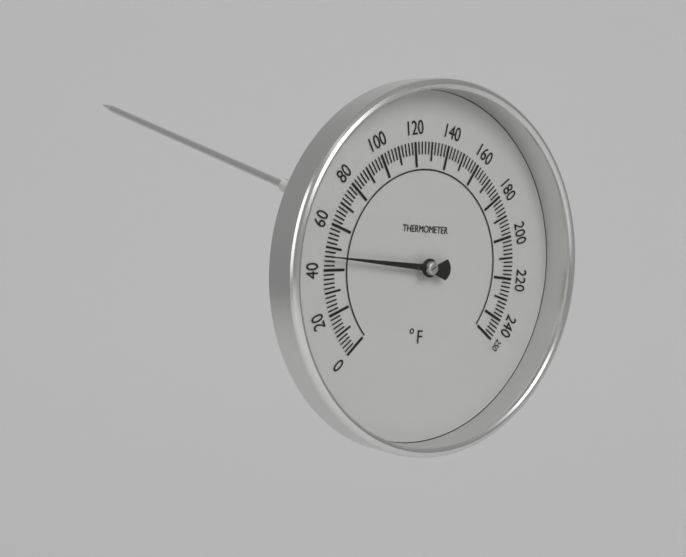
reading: 46 °F
